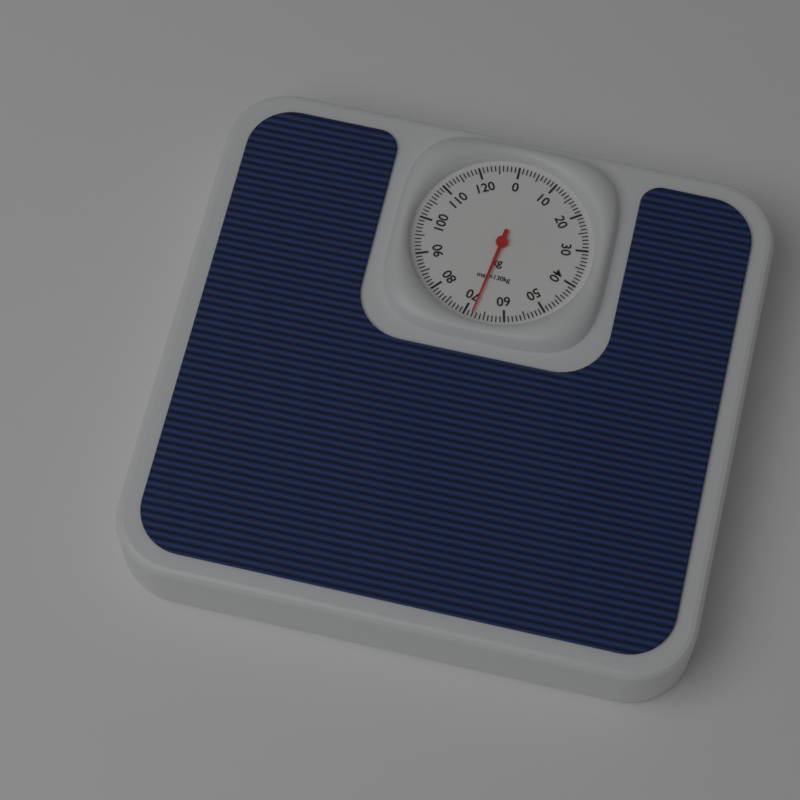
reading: 68 kg
